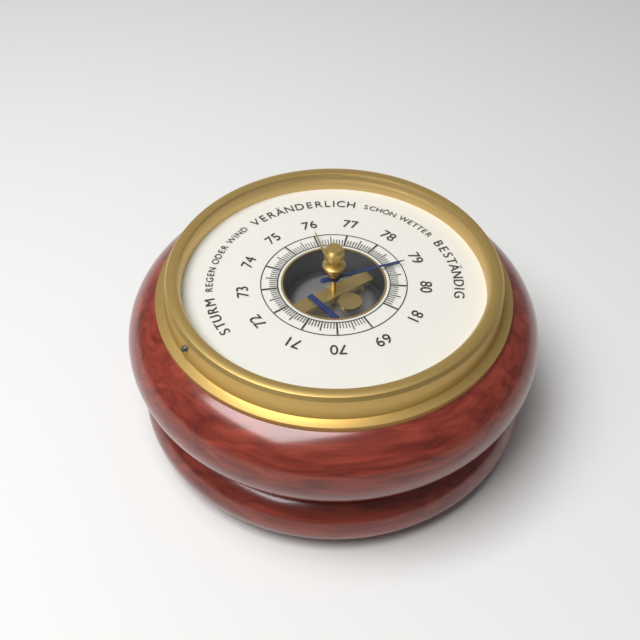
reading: 79.1 (no unit)
